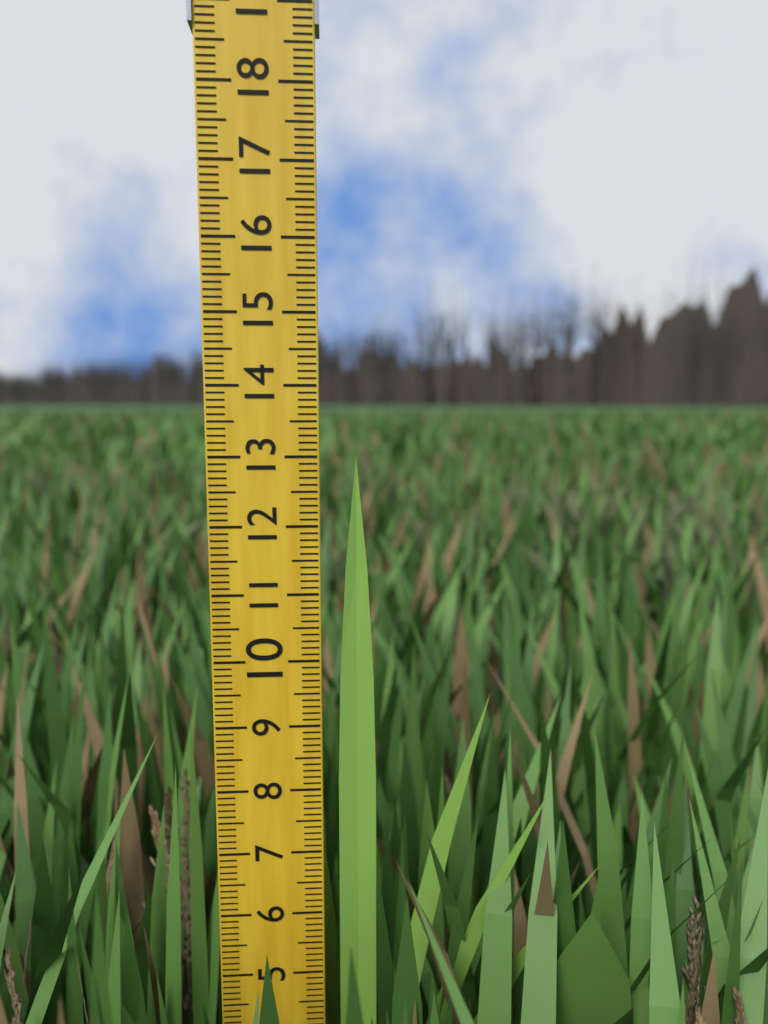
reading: 13.0 (no unit)
